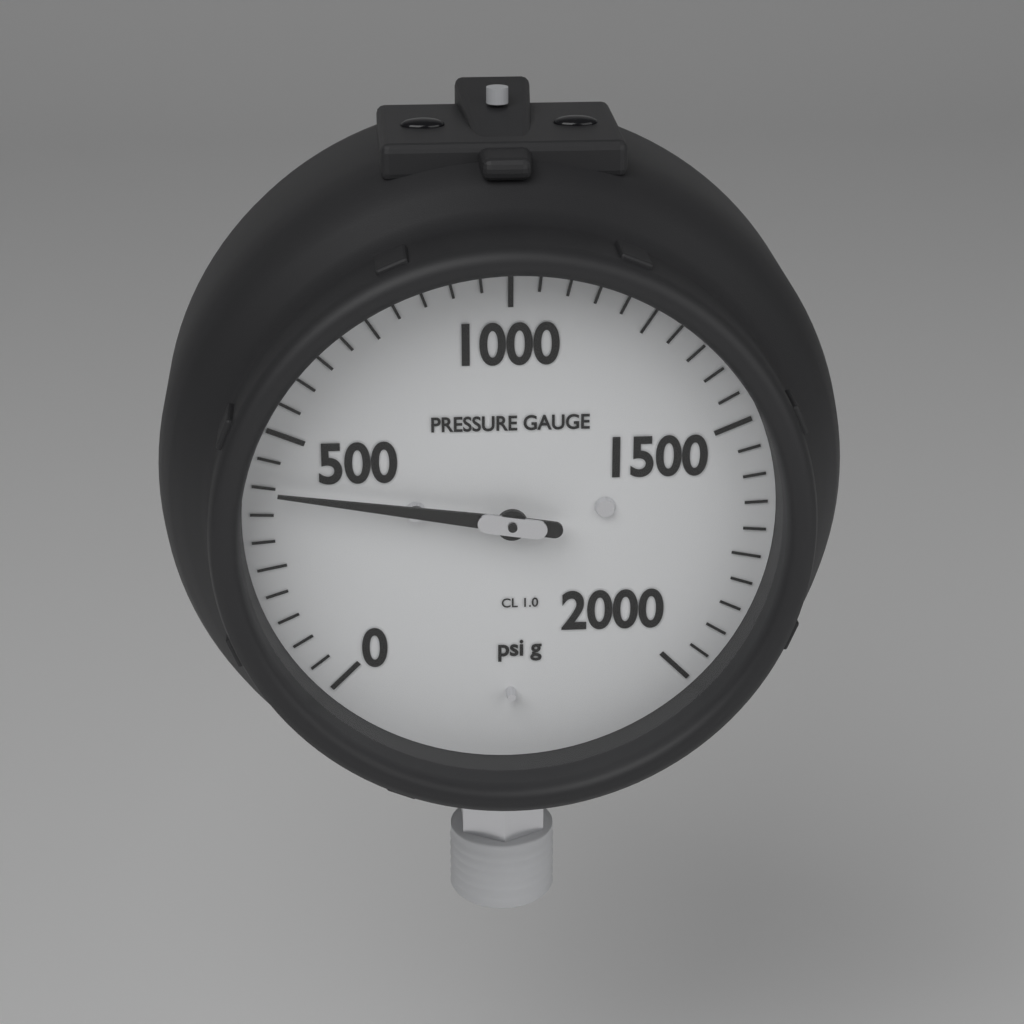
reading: 400 psi
